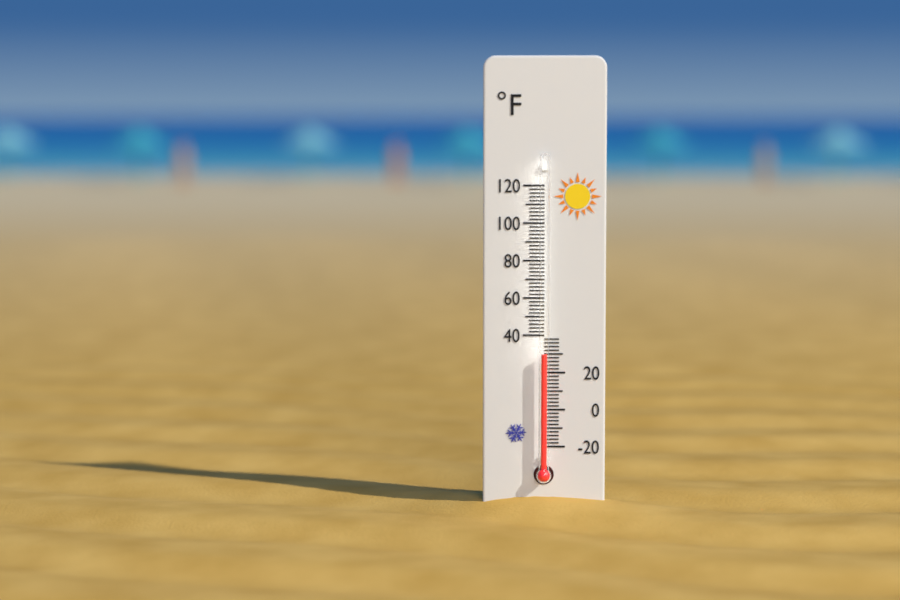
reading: 30 °F
